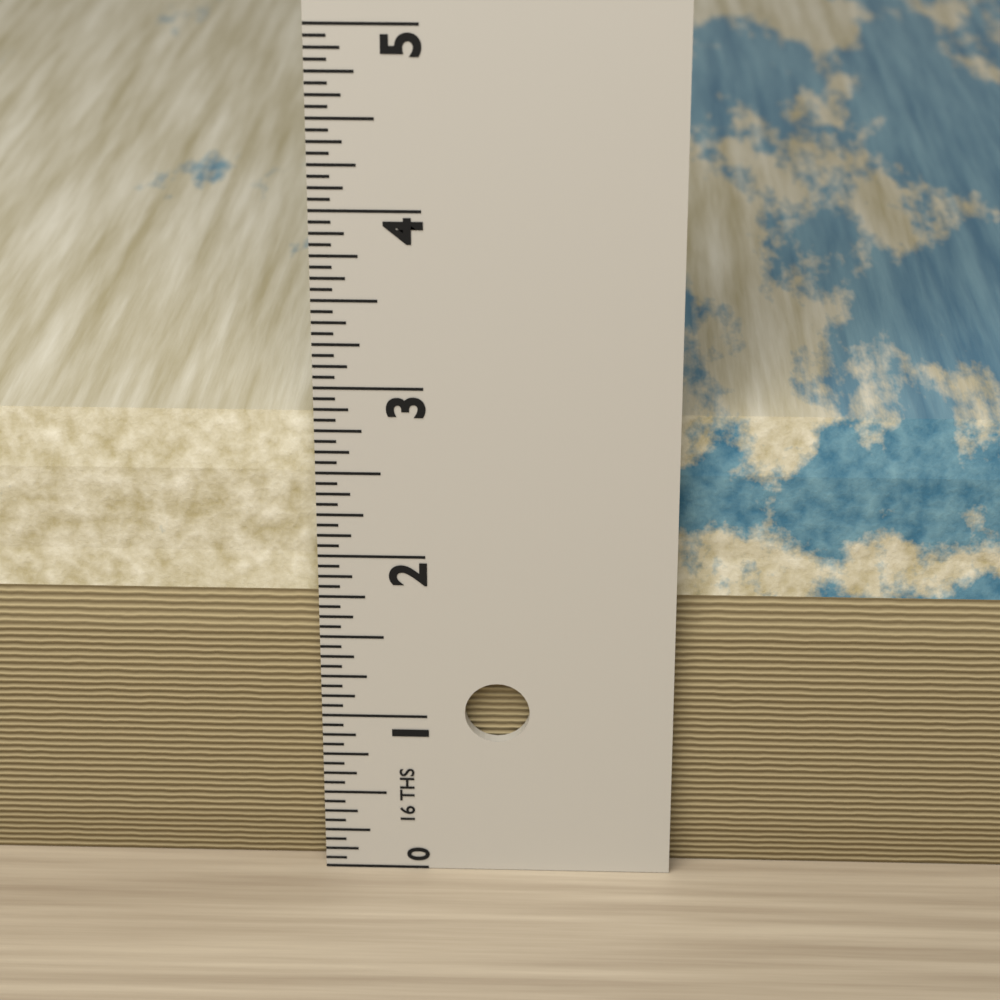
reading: 2.7500 in
